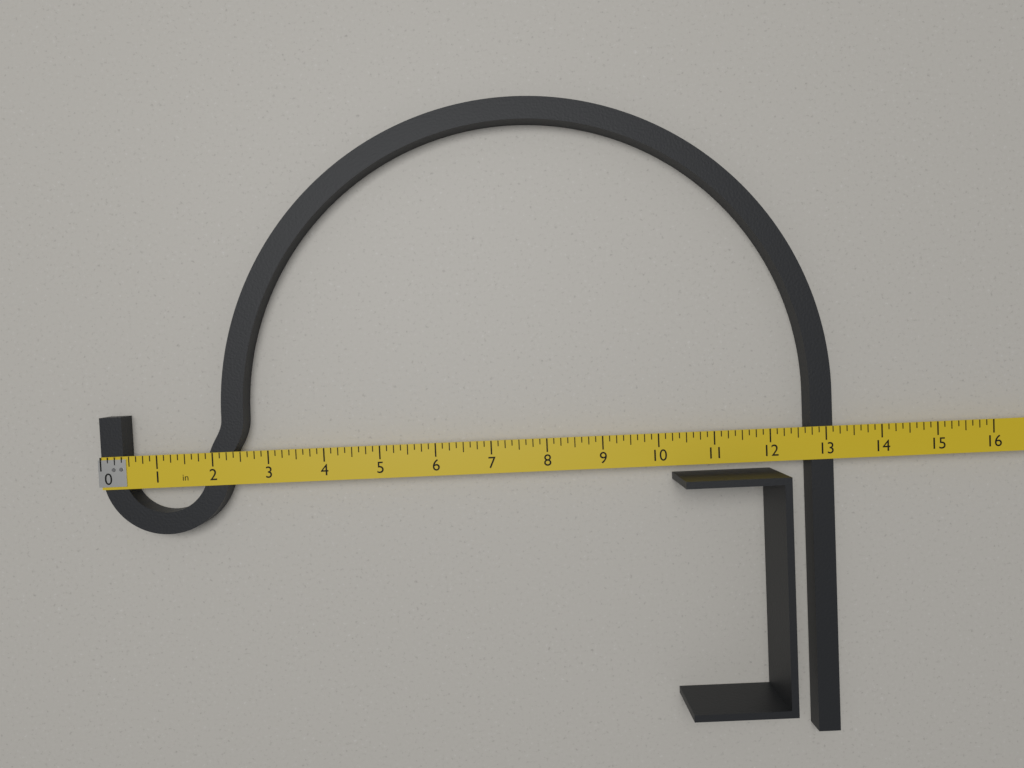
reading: 13.125 in
